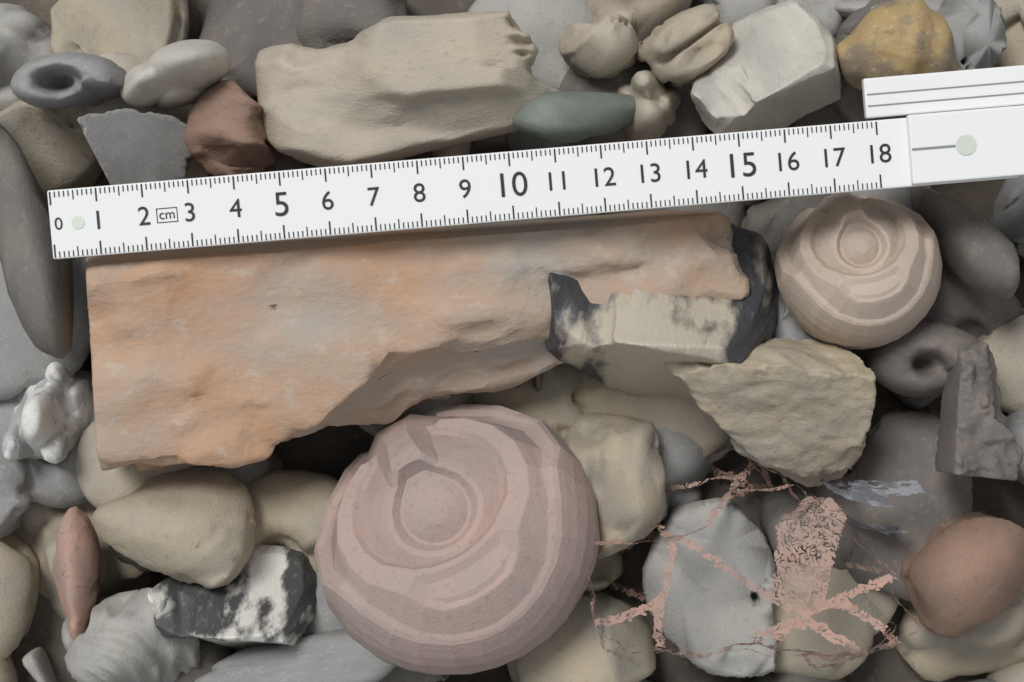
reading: 15.2 cm
